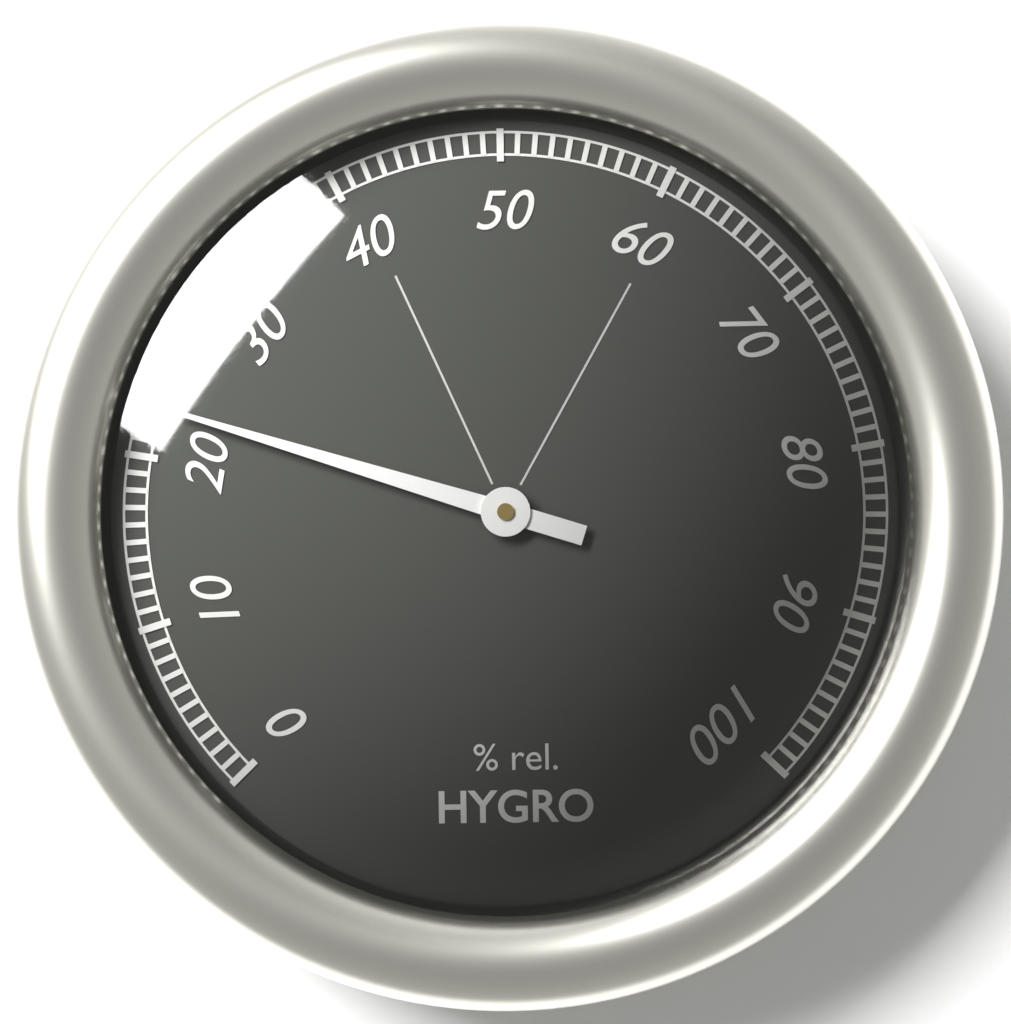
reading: 23 %
